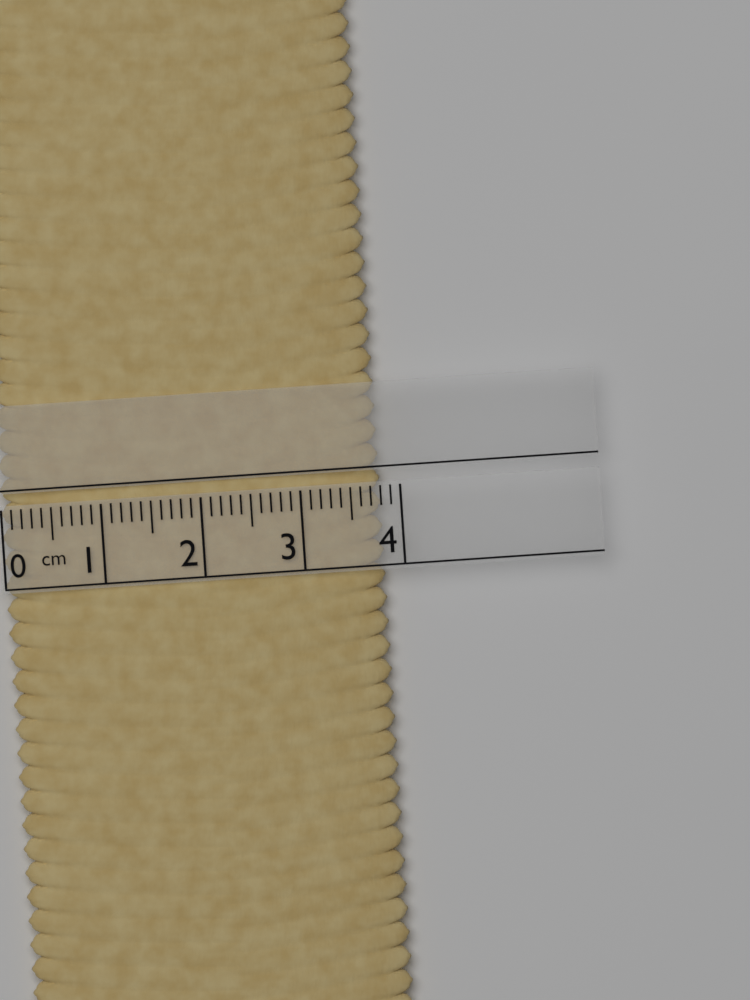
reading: 3.8 cm
